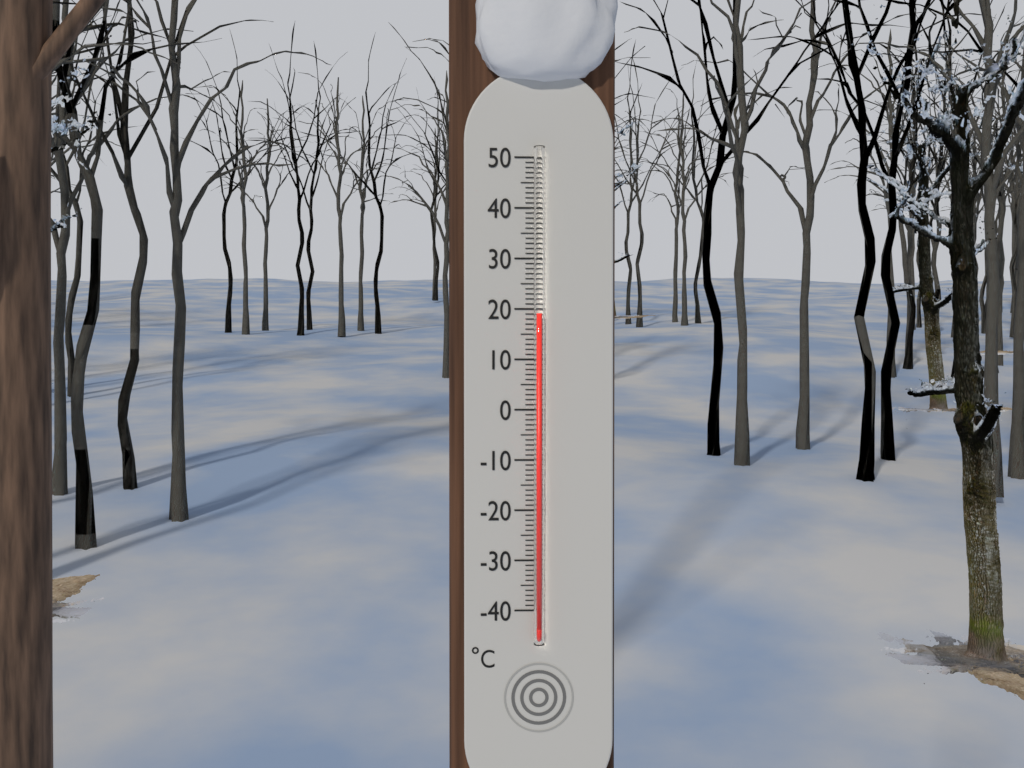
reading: 19 °C
